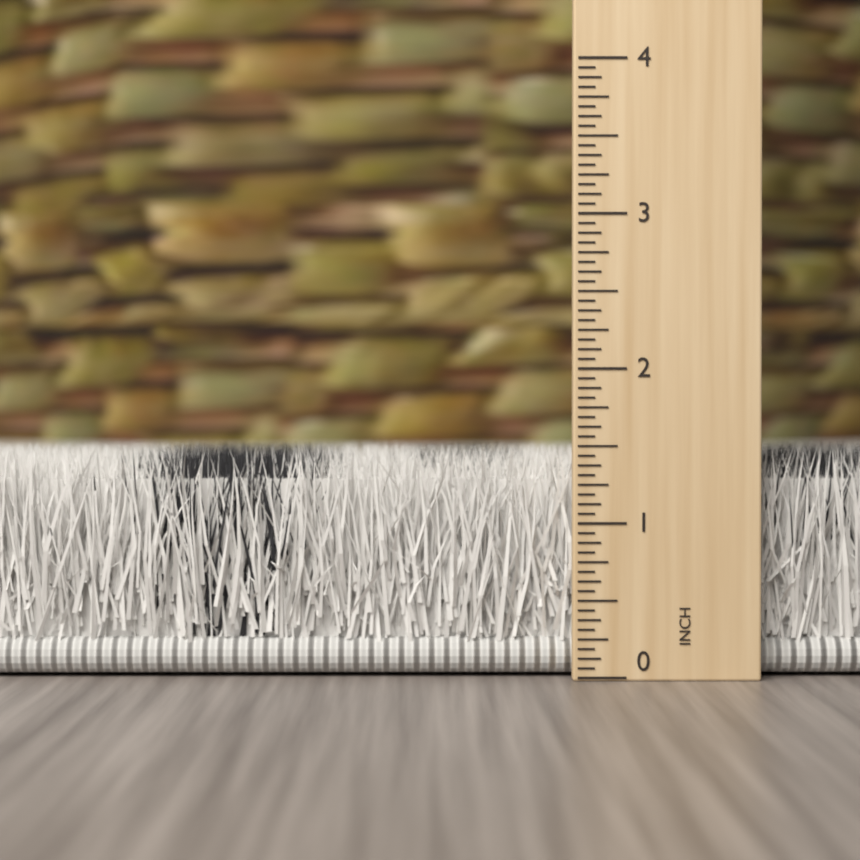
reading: 1.5000 inch
